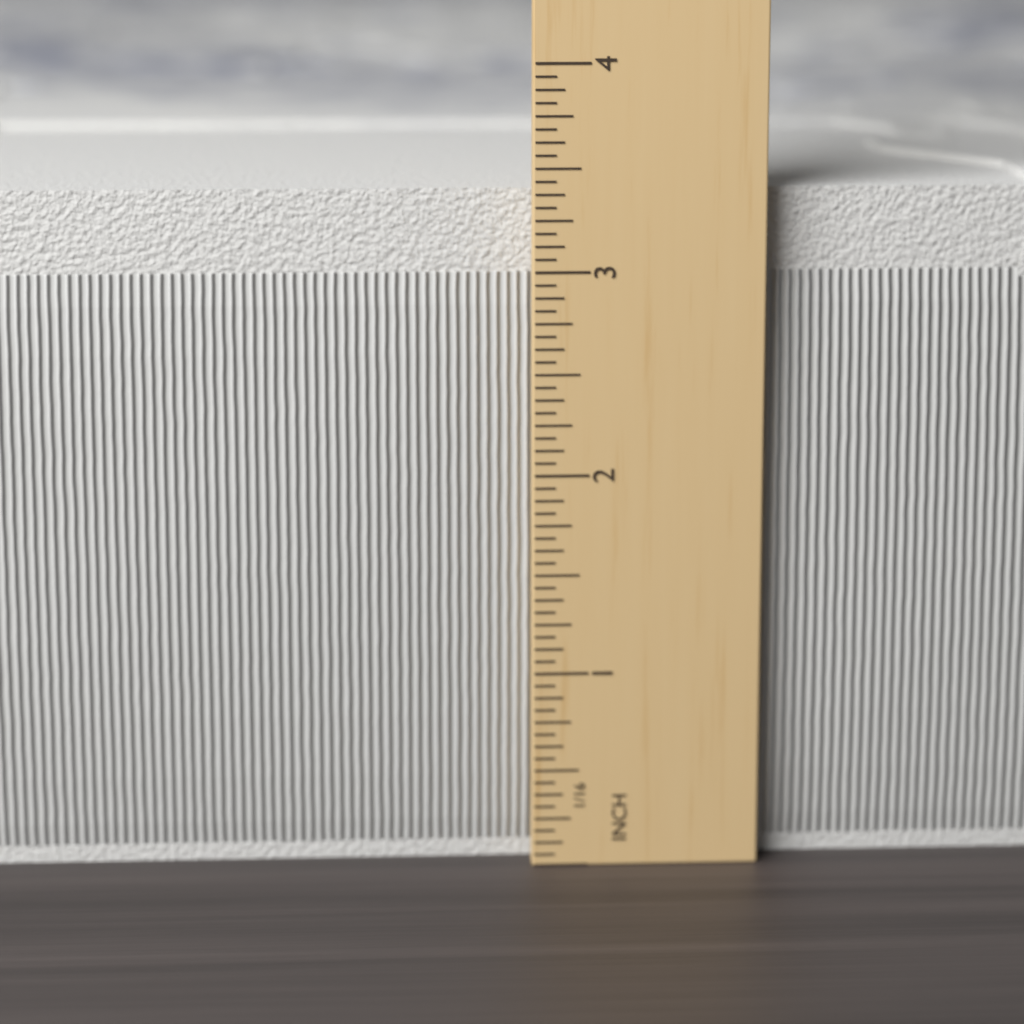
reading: 3.4375 in
